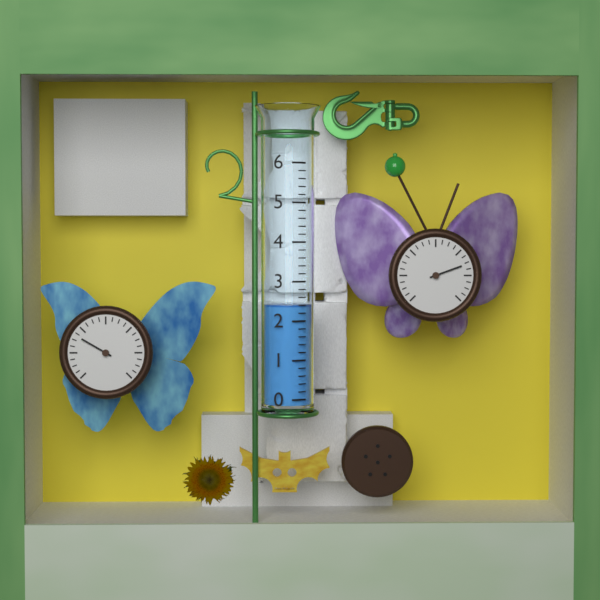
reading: 2.4 (no unit)
